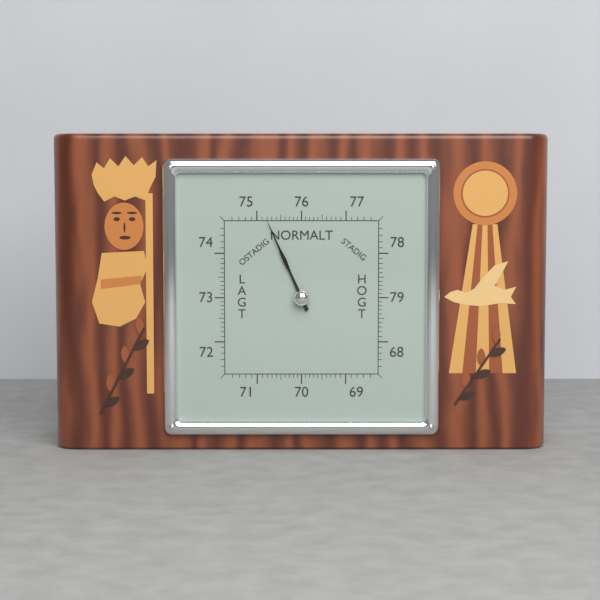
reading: 75.2 (no unit)
